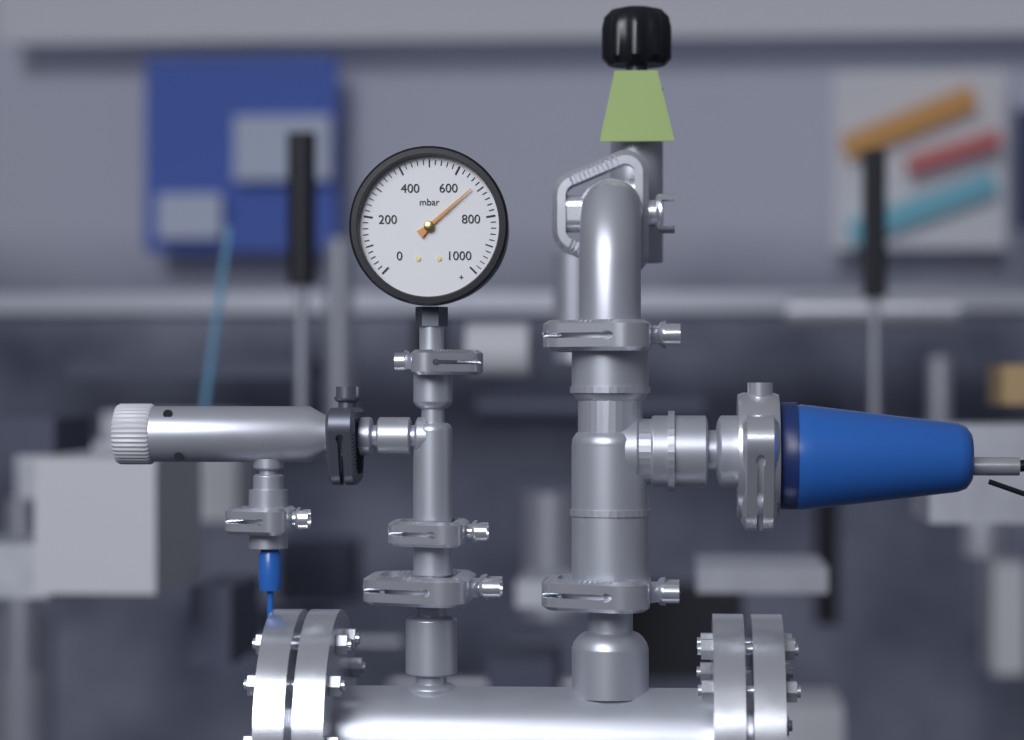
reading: 680 mbar
